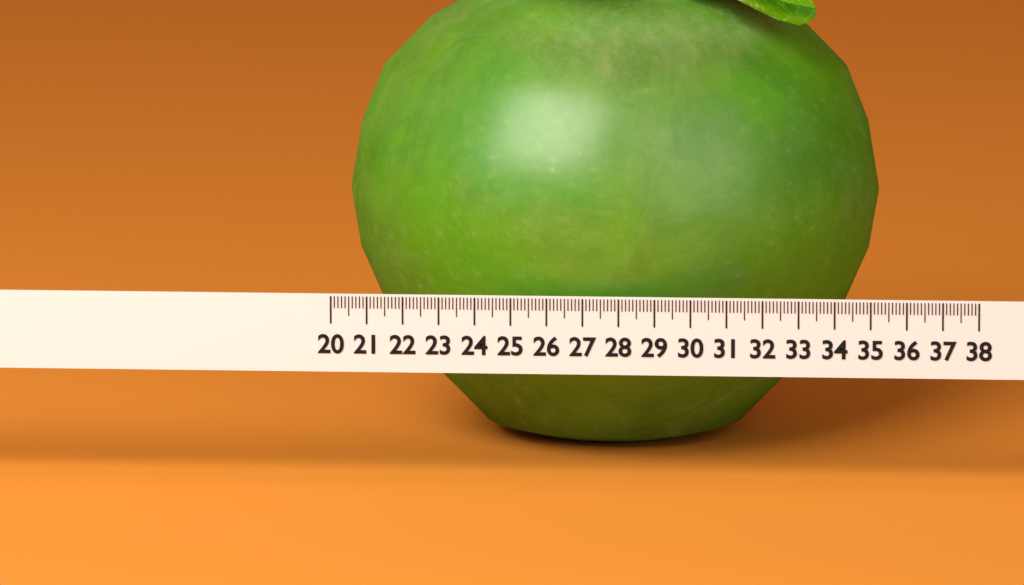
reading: 35.0 (no unit)
